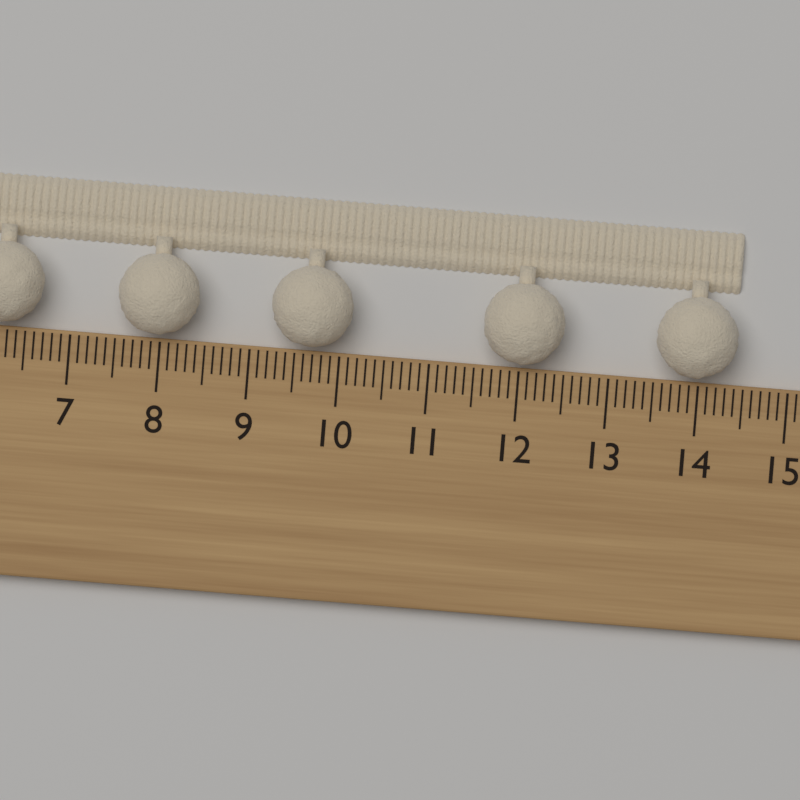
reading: 14.4 cm
